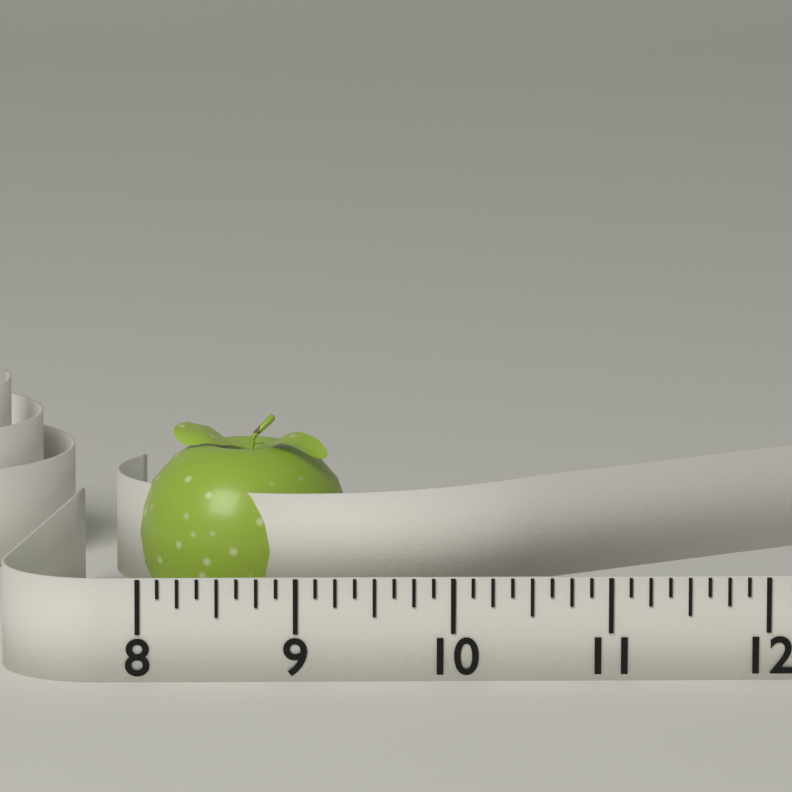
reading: 9.375 (no unit)
